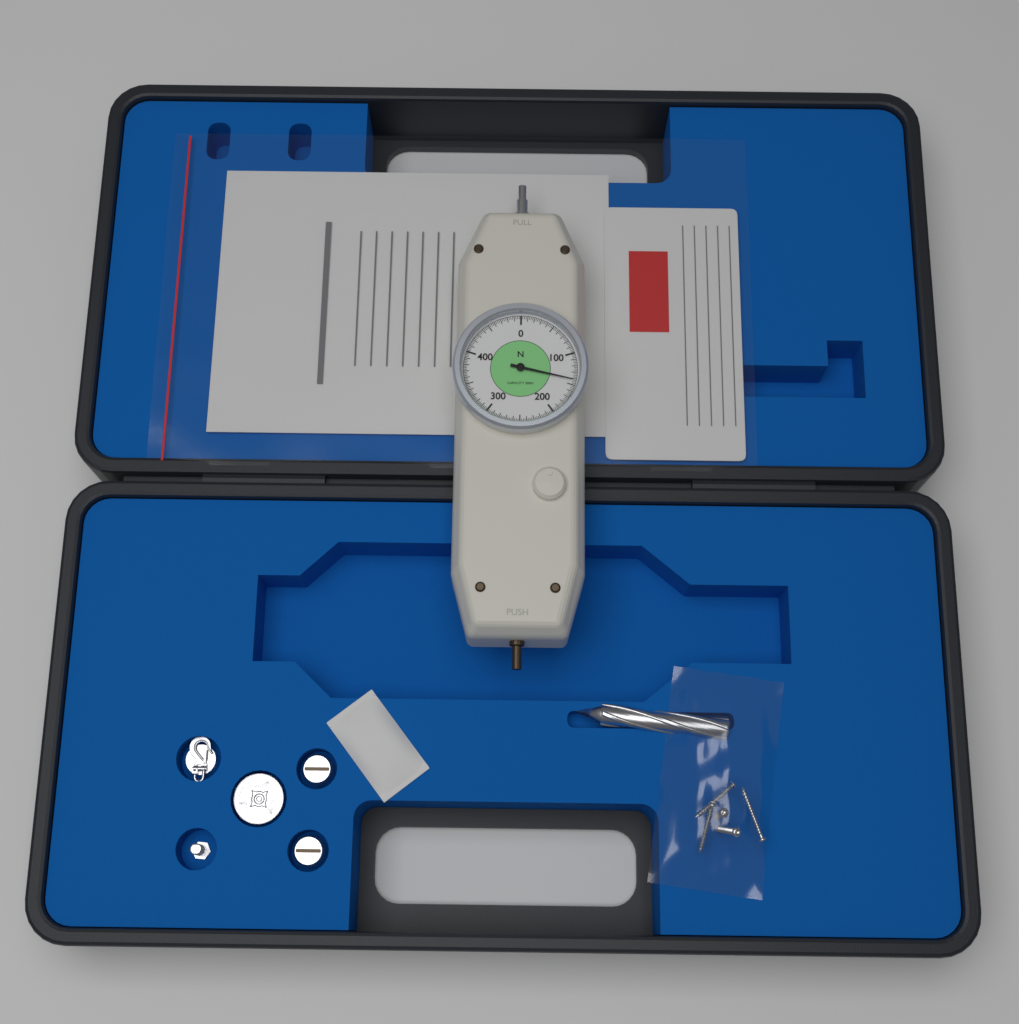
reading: 142.5 N
